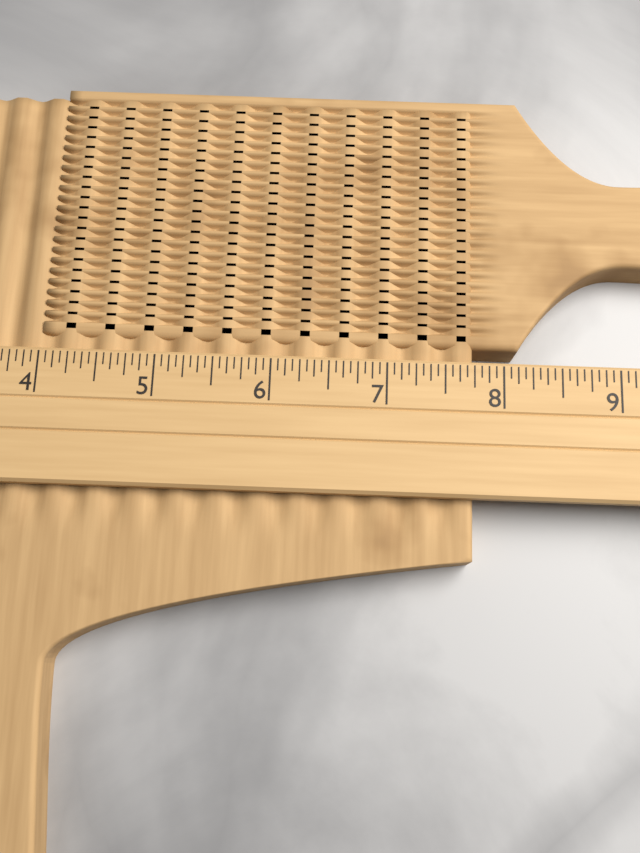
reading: 7.7500 (no unit)
